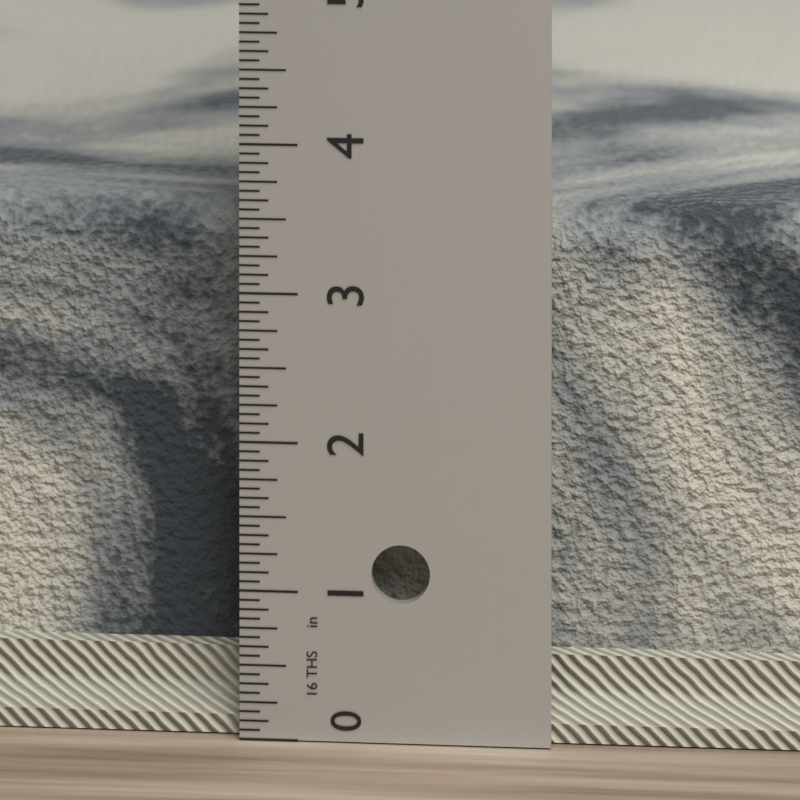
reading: 3.5000 in
